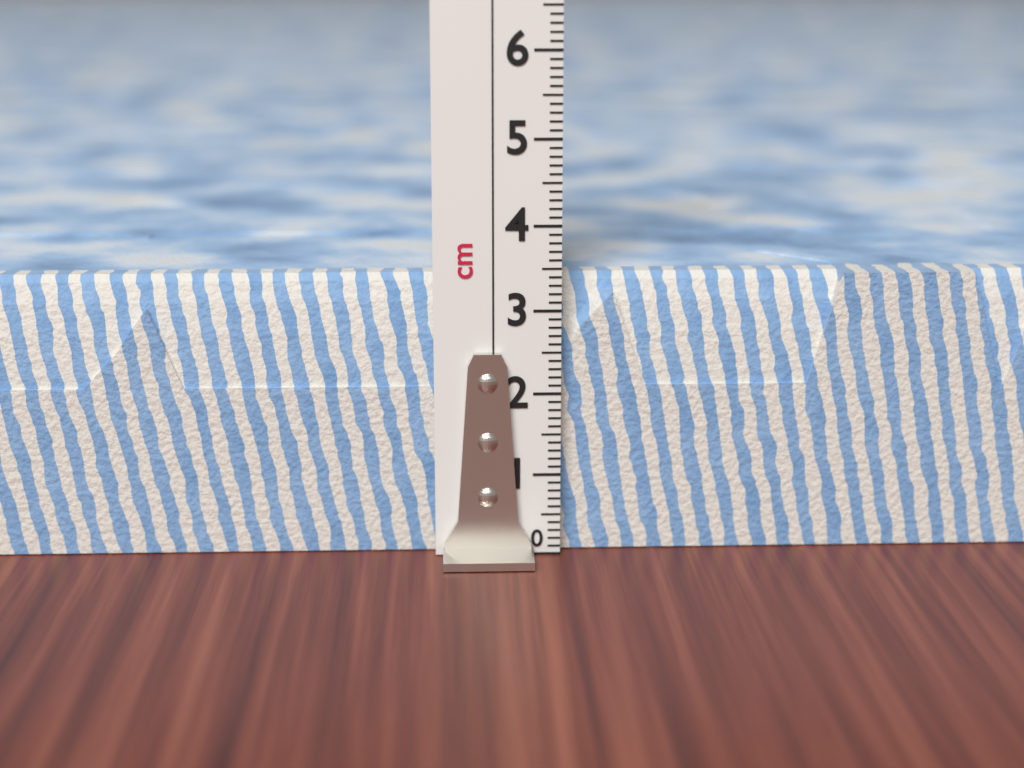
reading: 3.4 cm
